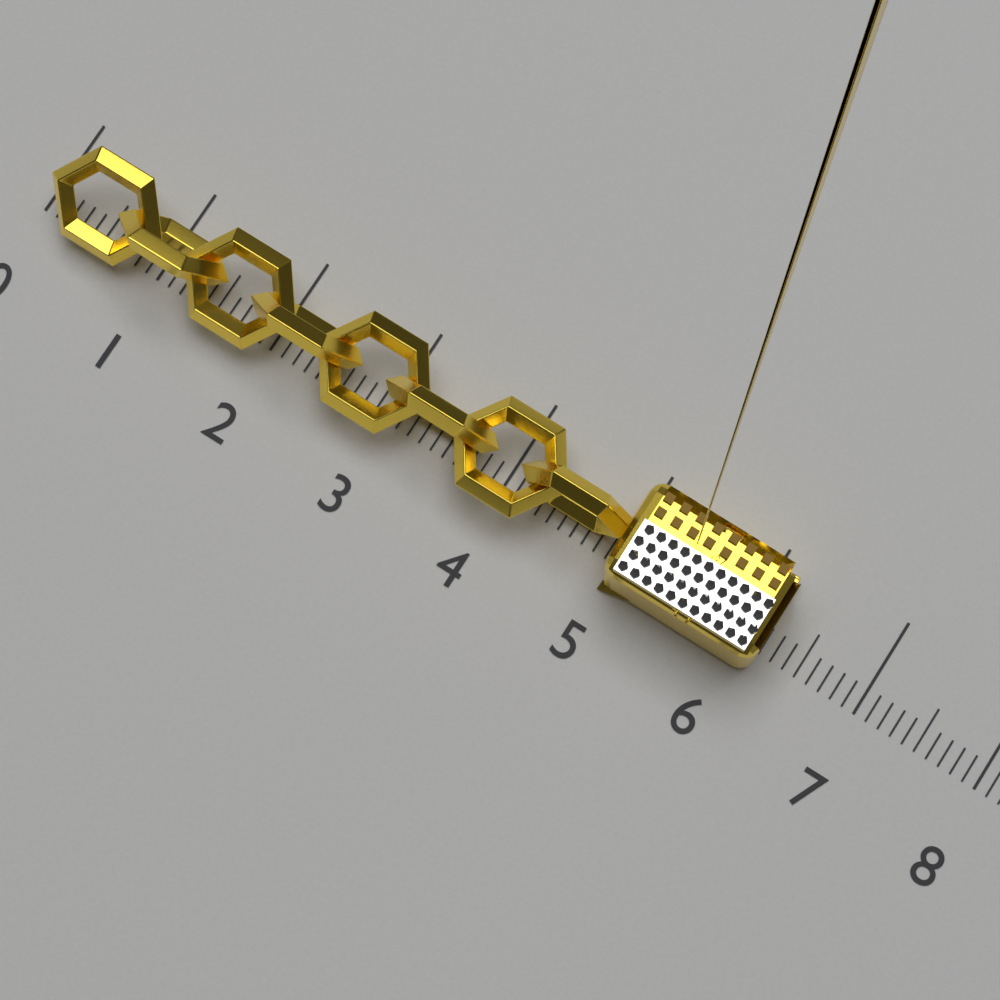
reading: 6.2 (no unit)
